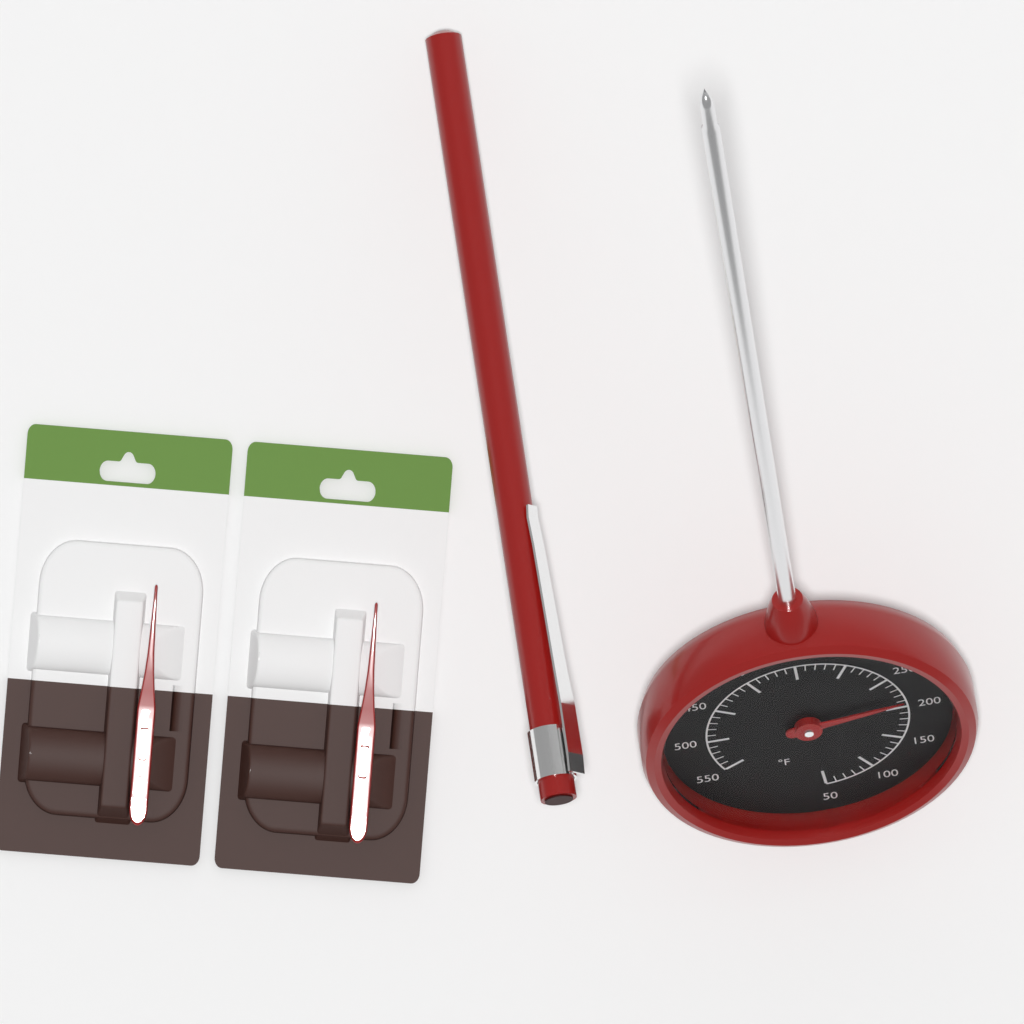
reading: 210 °F
